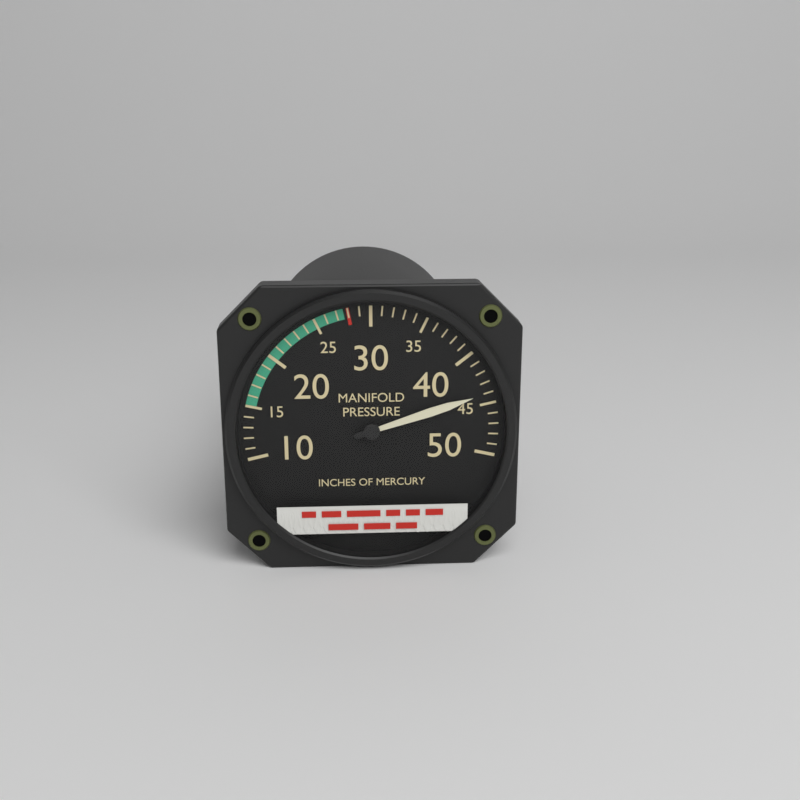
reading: 44 inHg
